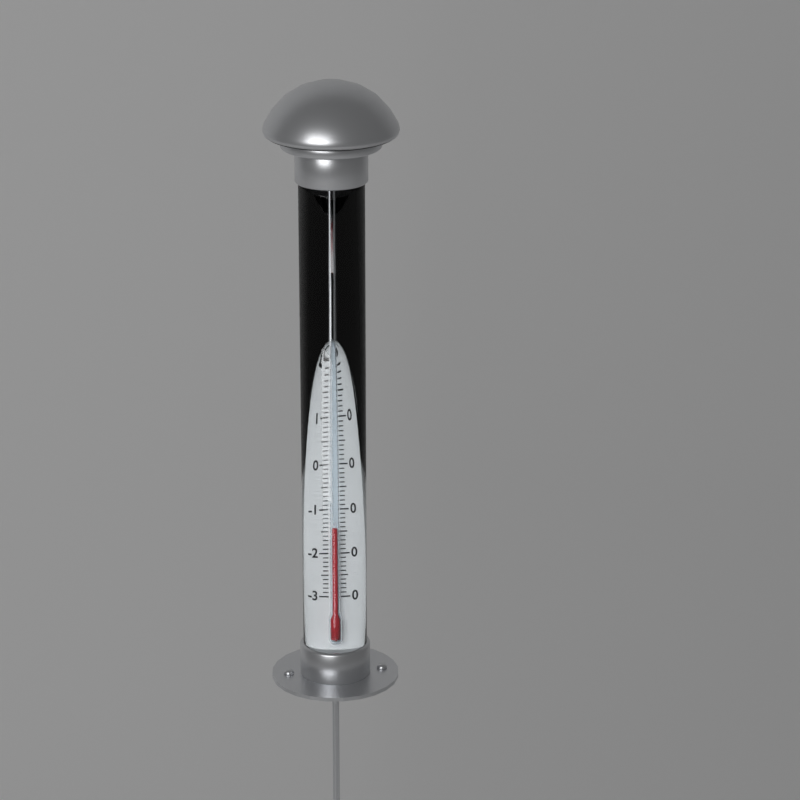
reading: -14 °C
